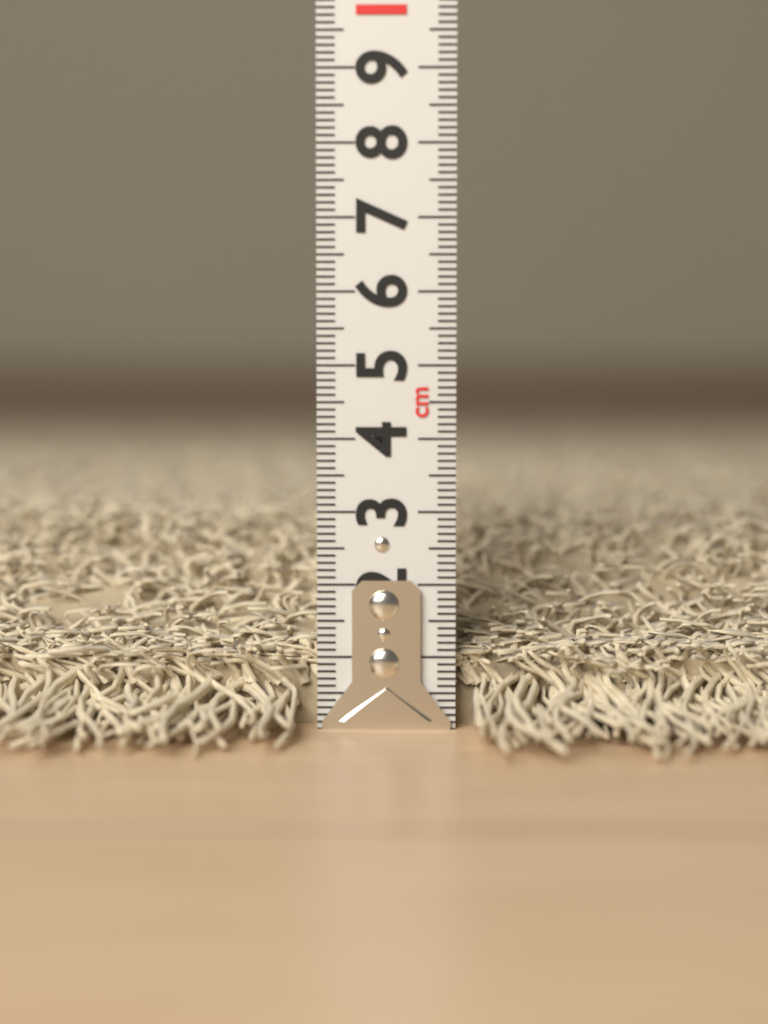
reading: 2.9 cm
